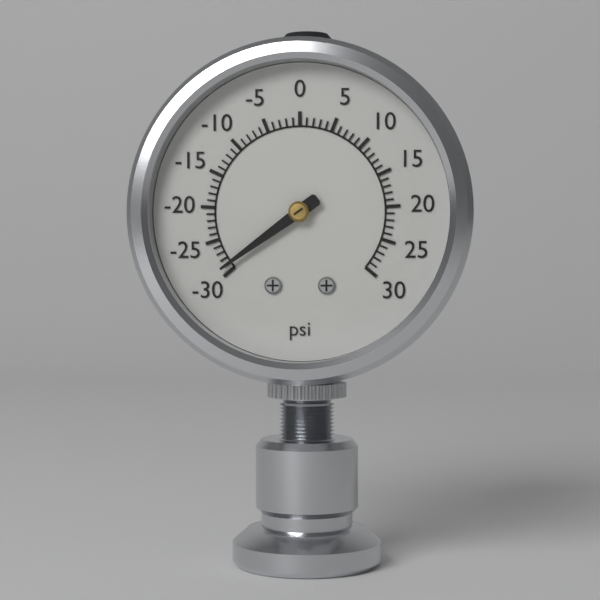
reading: -29 psi
